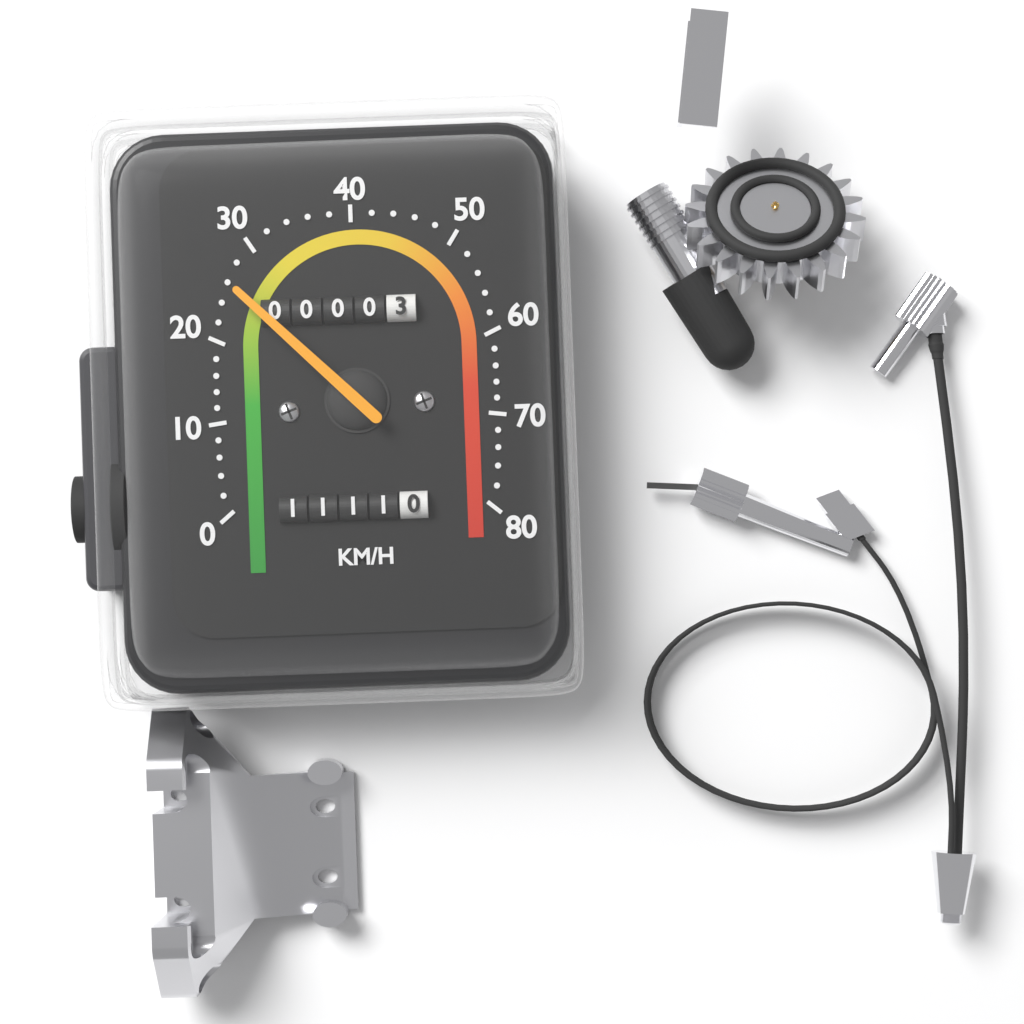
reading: 26 km/h
